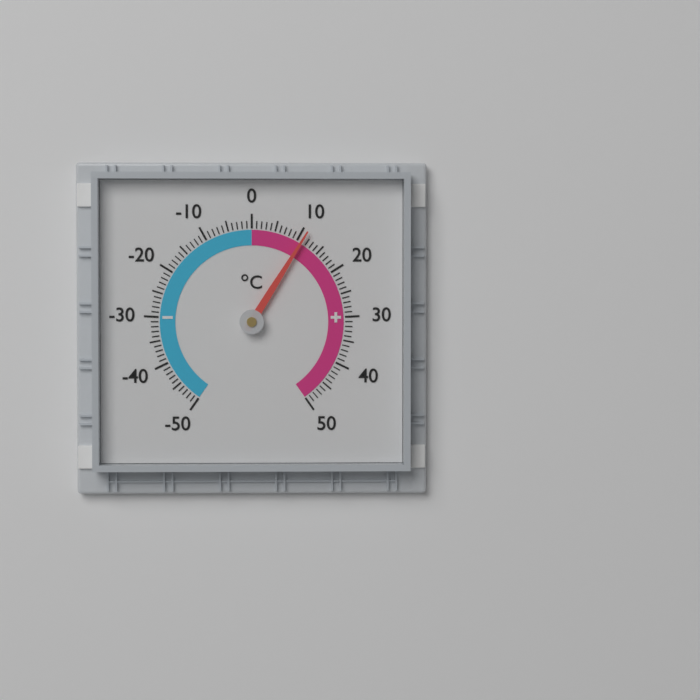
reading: 11 °C
